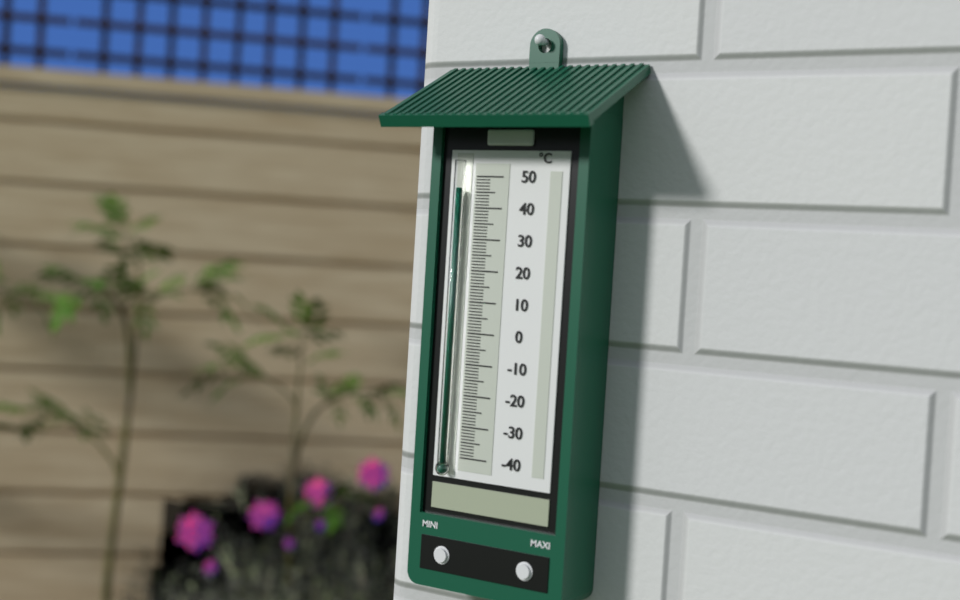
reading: 46 °C
